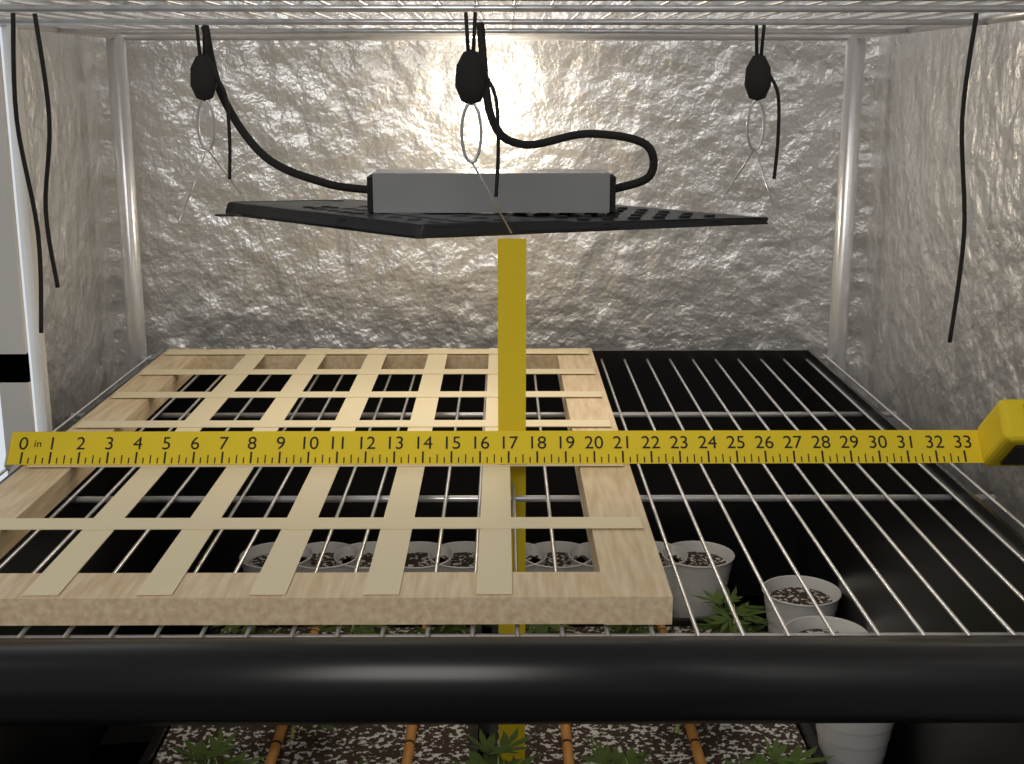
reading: 21.25 in
